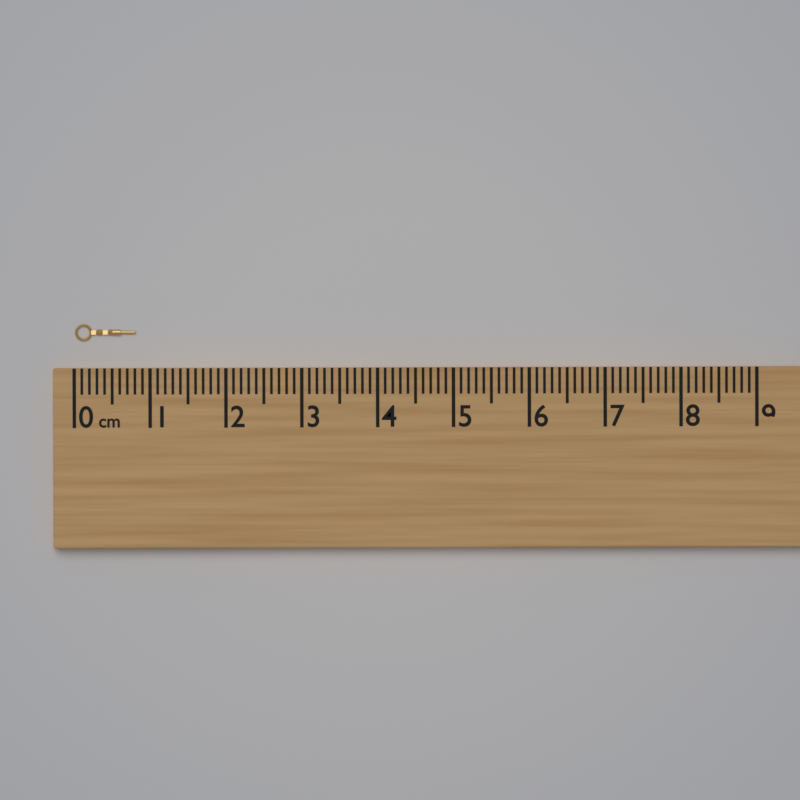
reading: 0.8 cm
